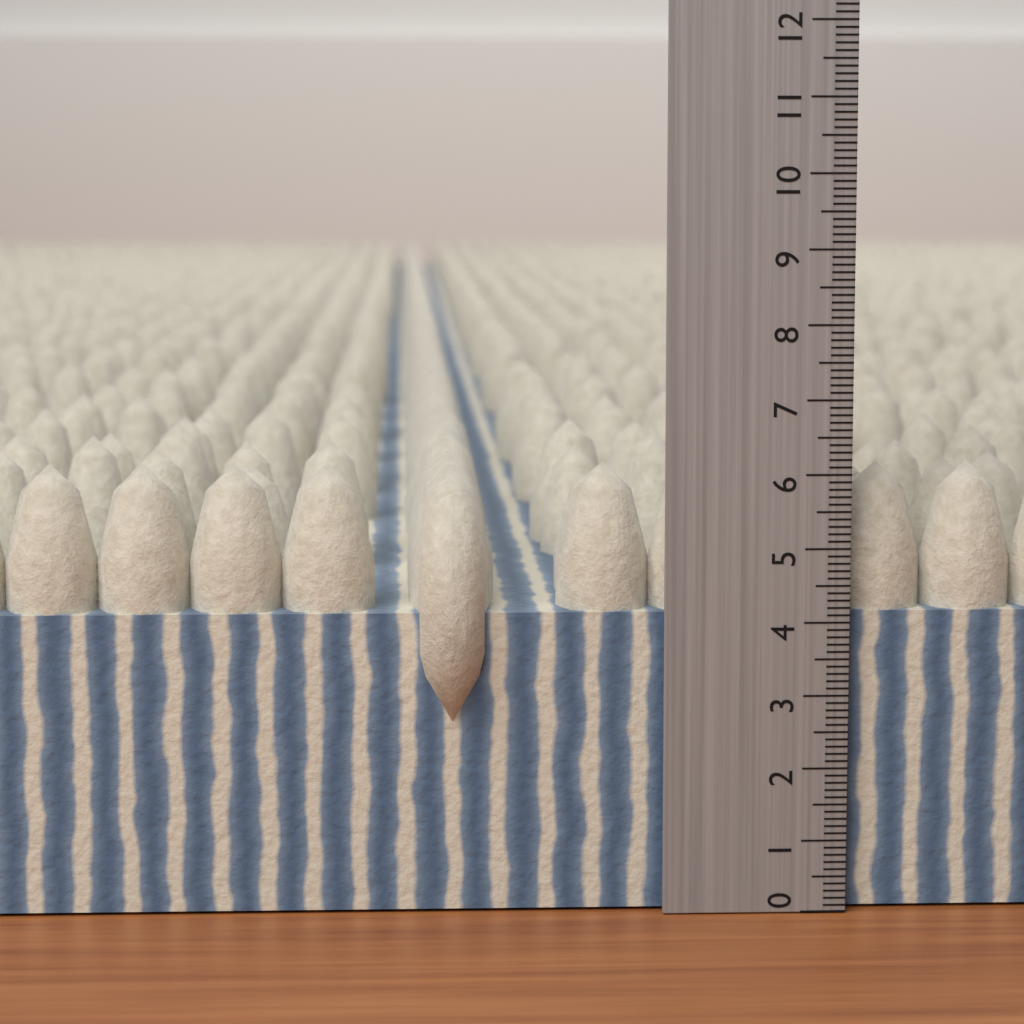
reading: 6.1 (no unit)
